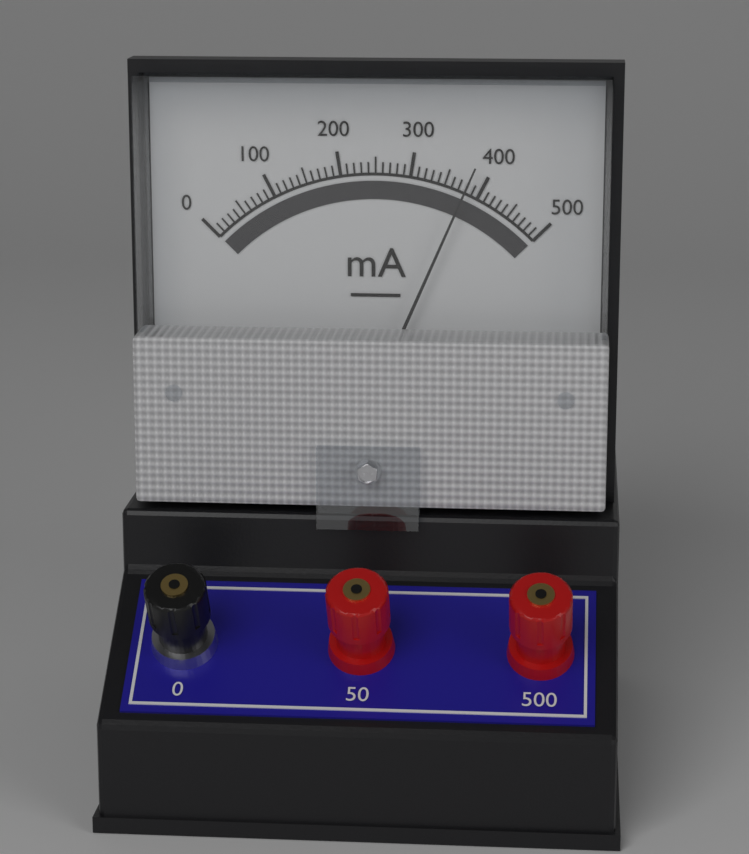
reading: 380 mA
